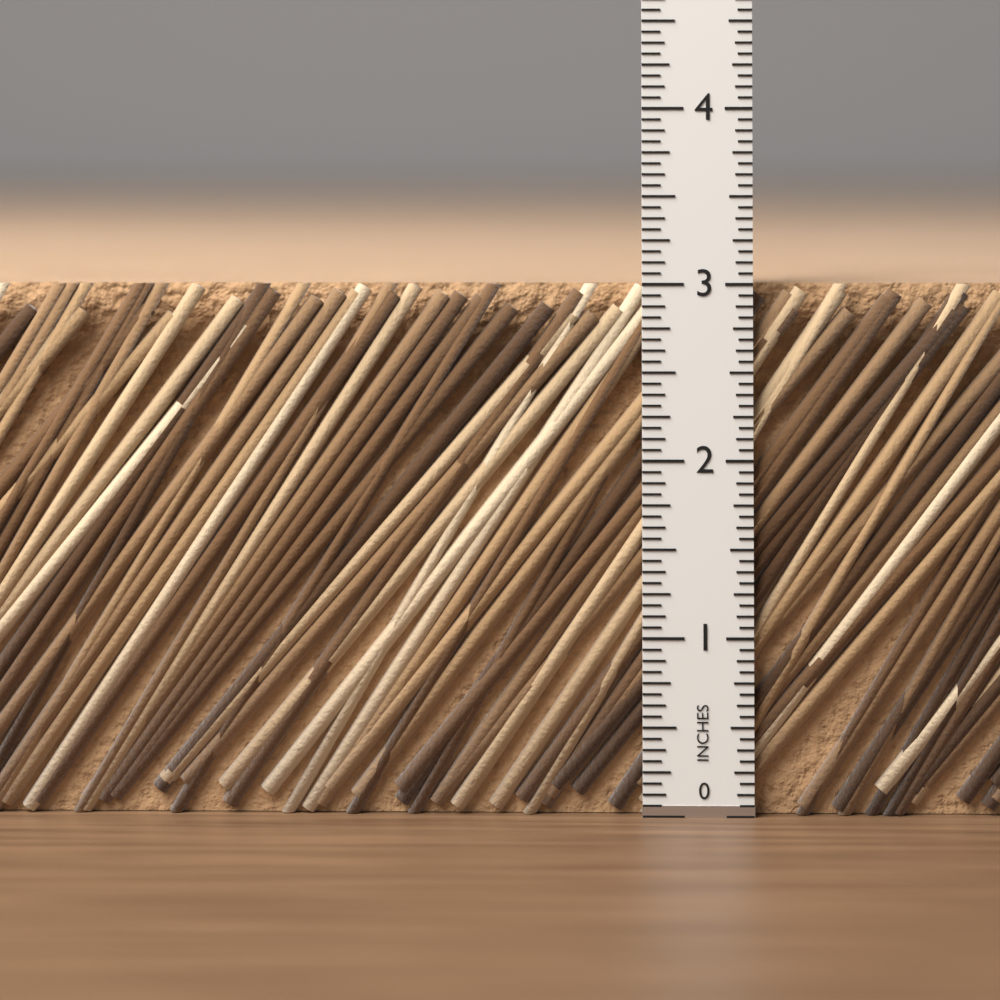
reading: 3.0000 in
